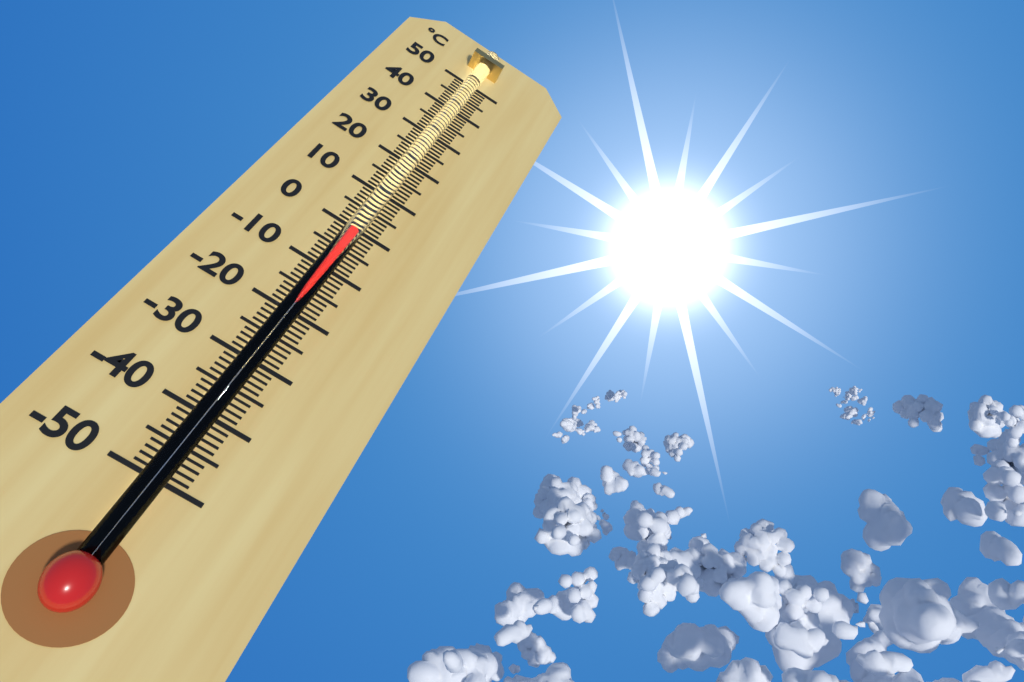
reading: -2 °C
